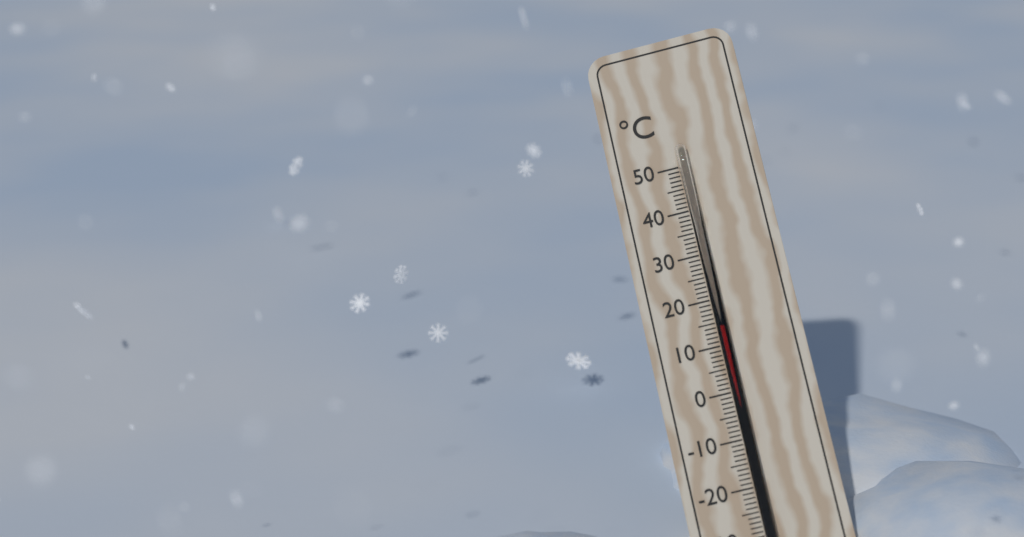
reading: 14 °C
